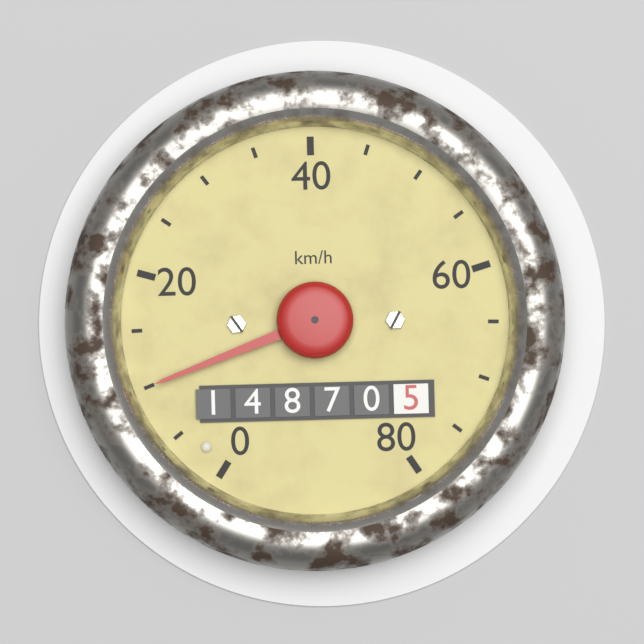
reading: 10 km/h
